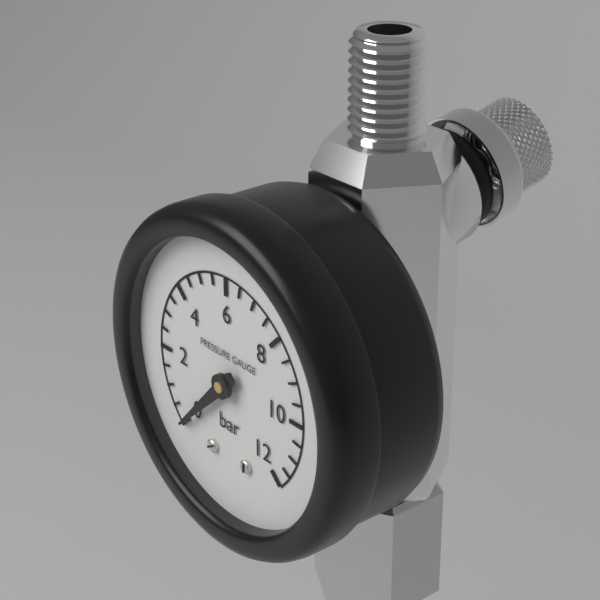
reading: 0.0 bar
